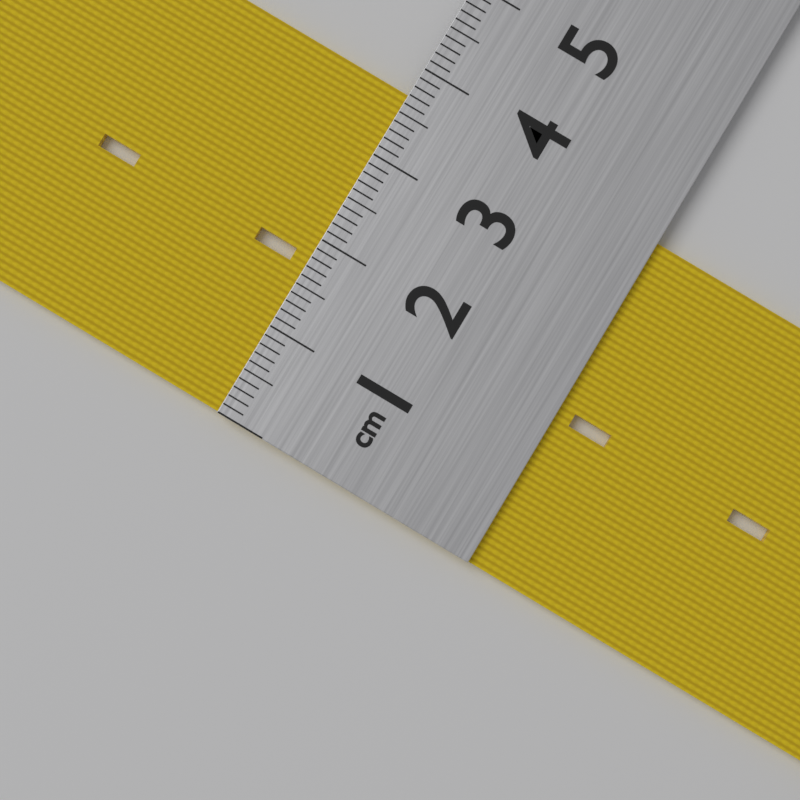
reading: 3.7 cm
